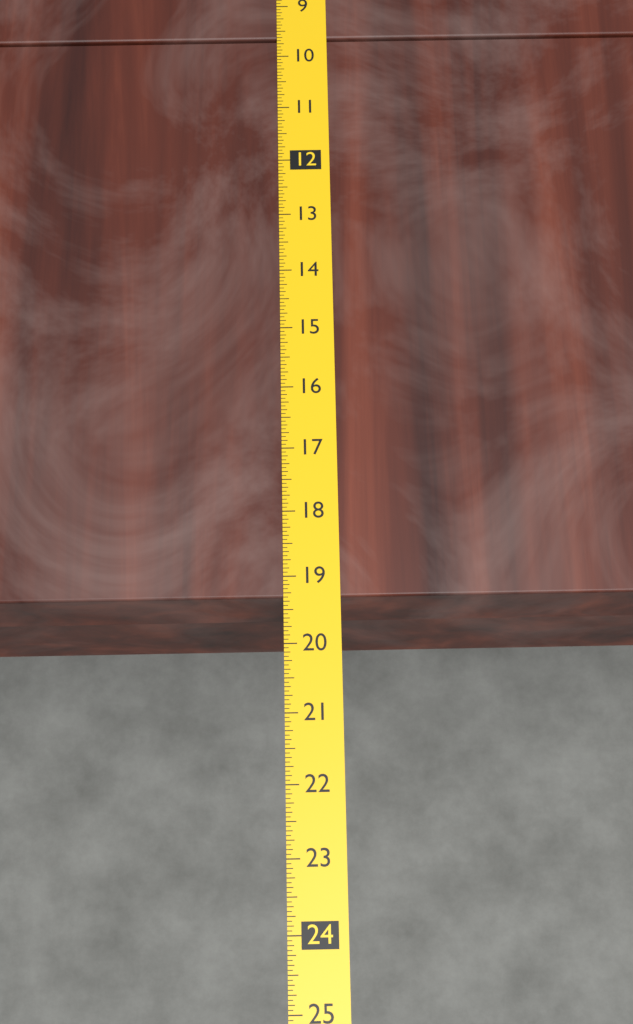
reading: 19.3125 (no unit)
